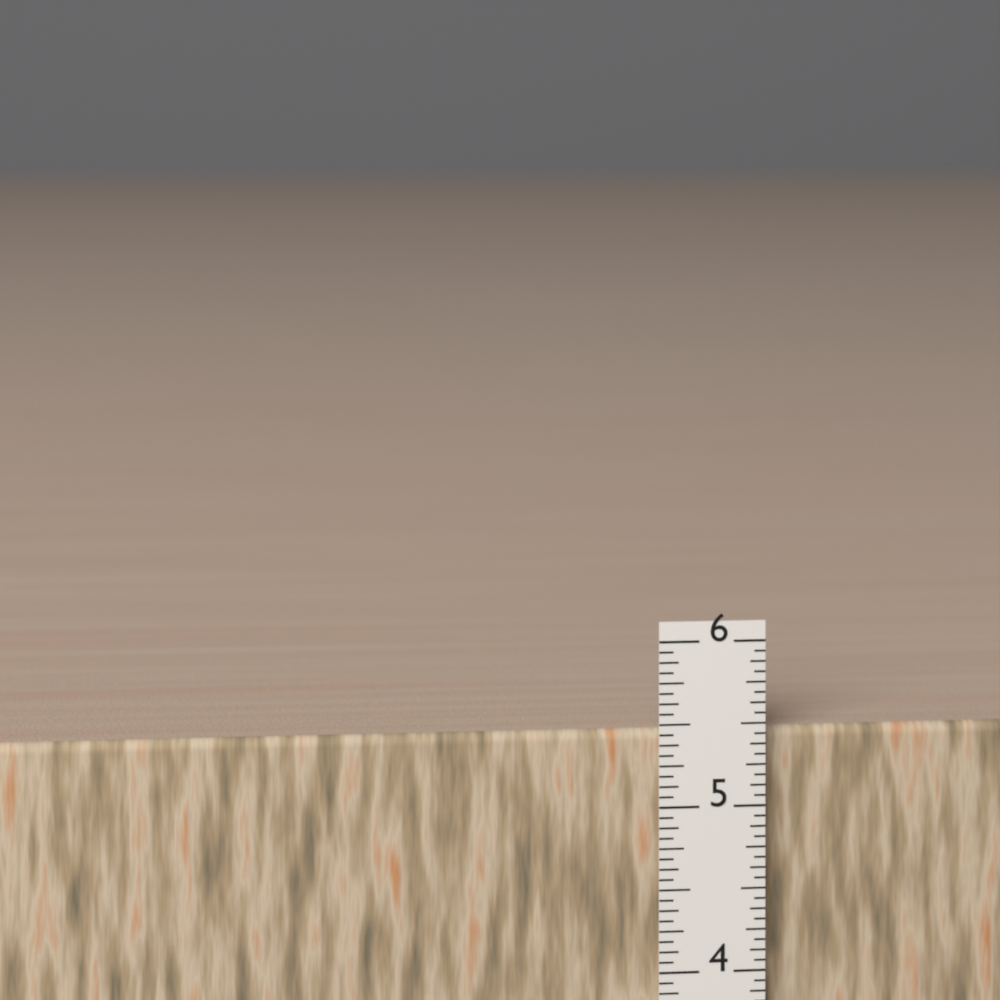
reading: 5.4375 in
